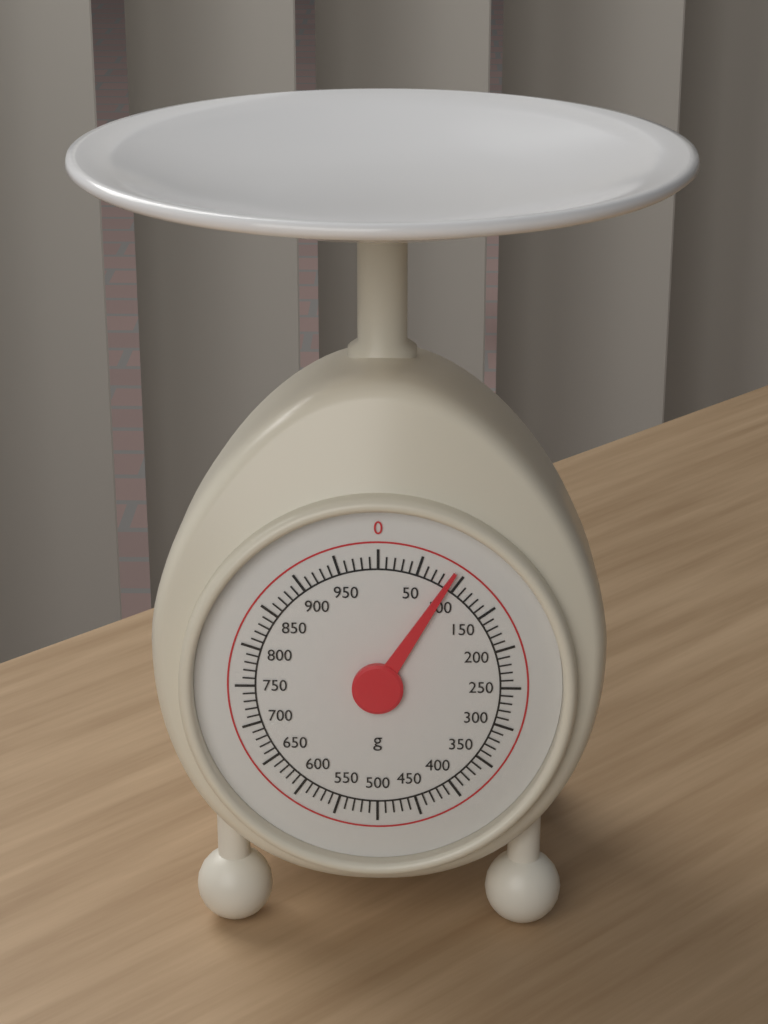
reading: 90 g
